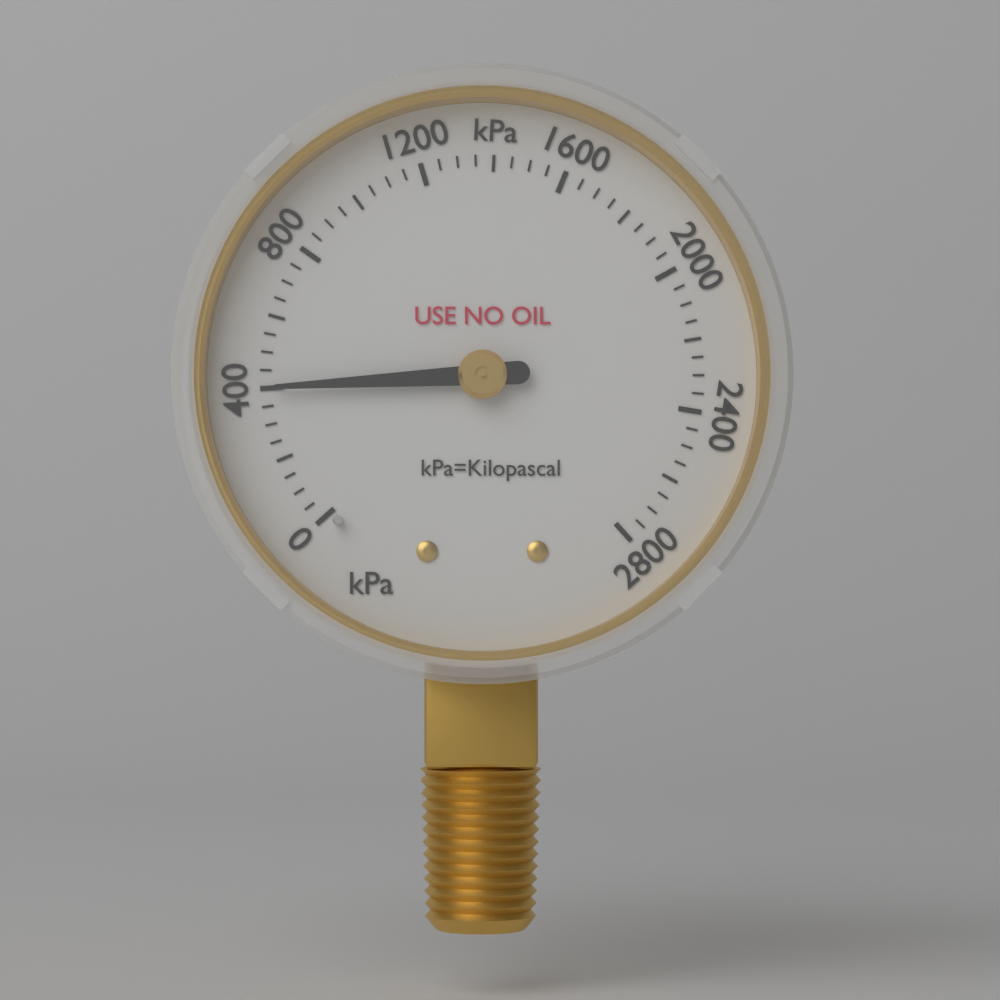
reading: 400 kPa
